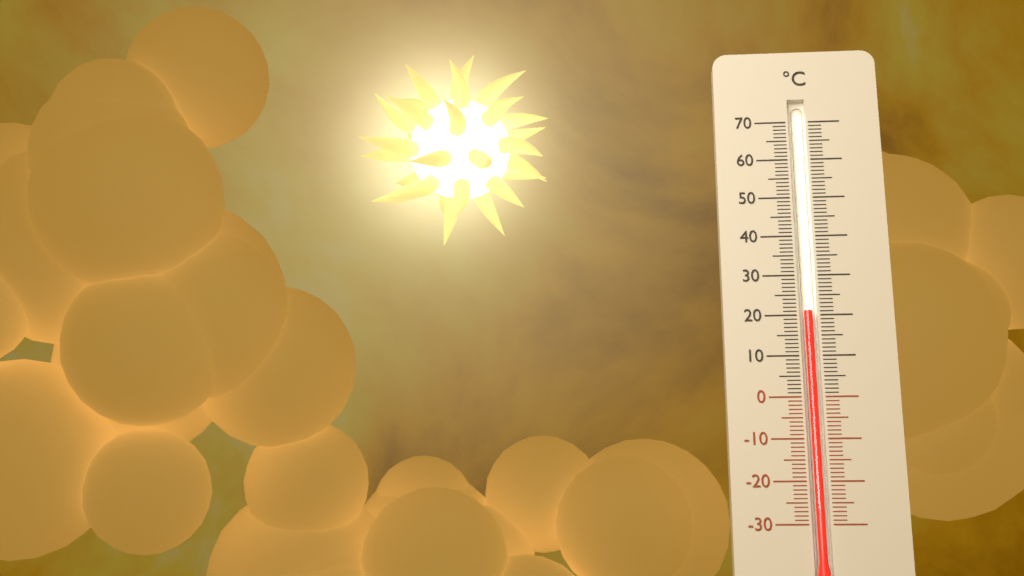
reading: 21 °C
